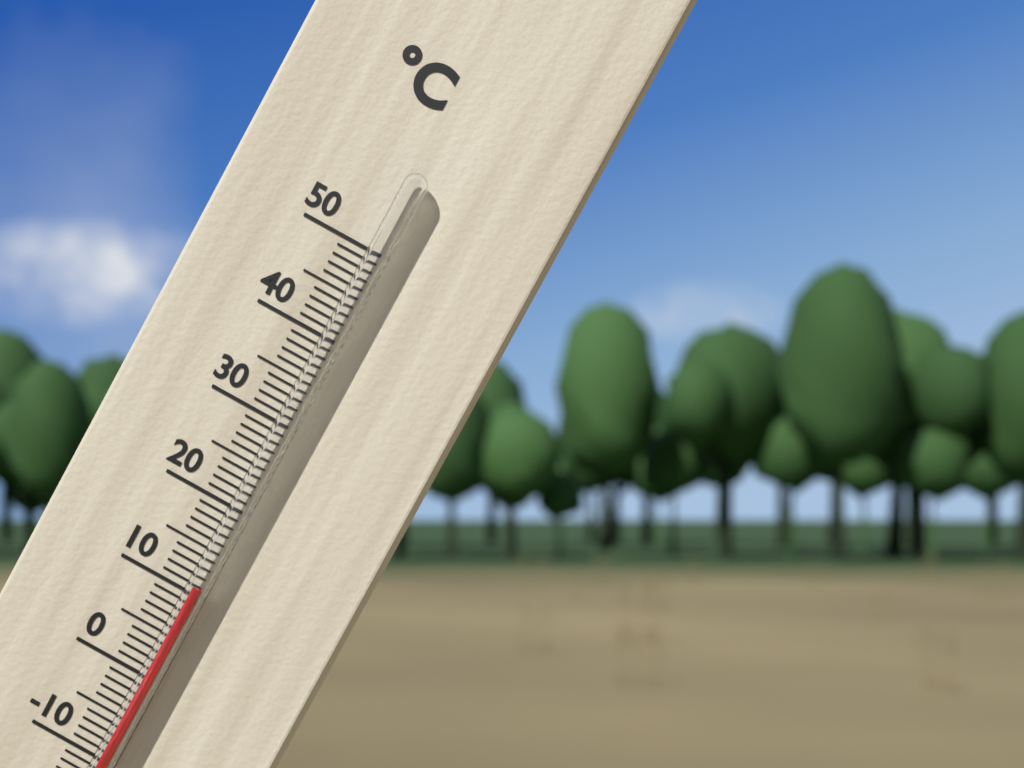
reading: 11 °C
